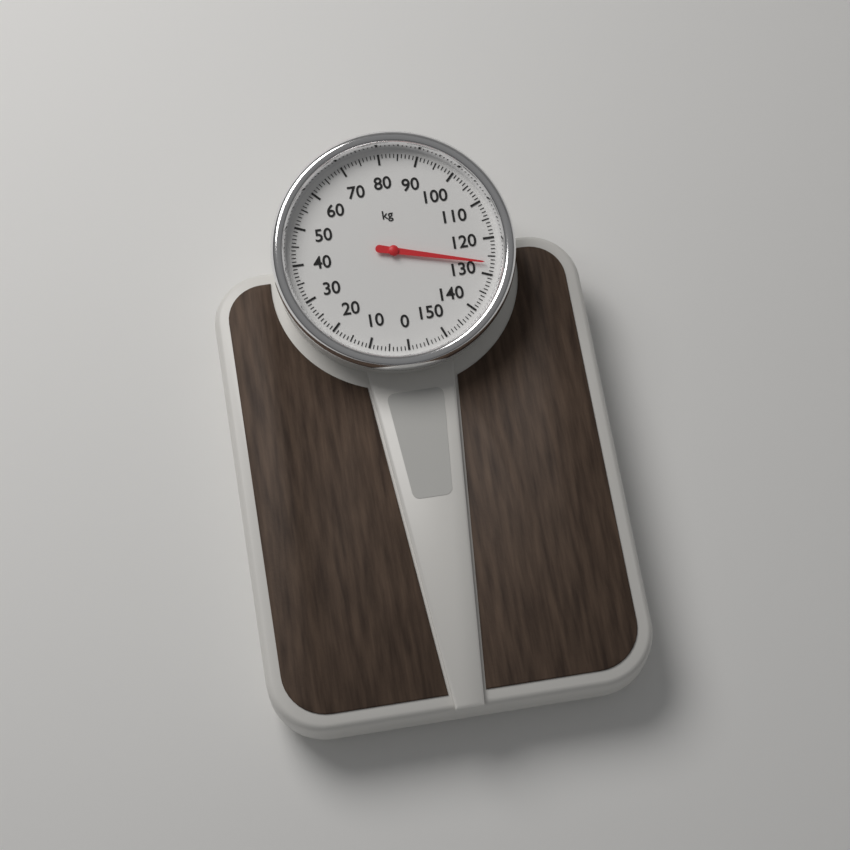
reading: 127 kg
